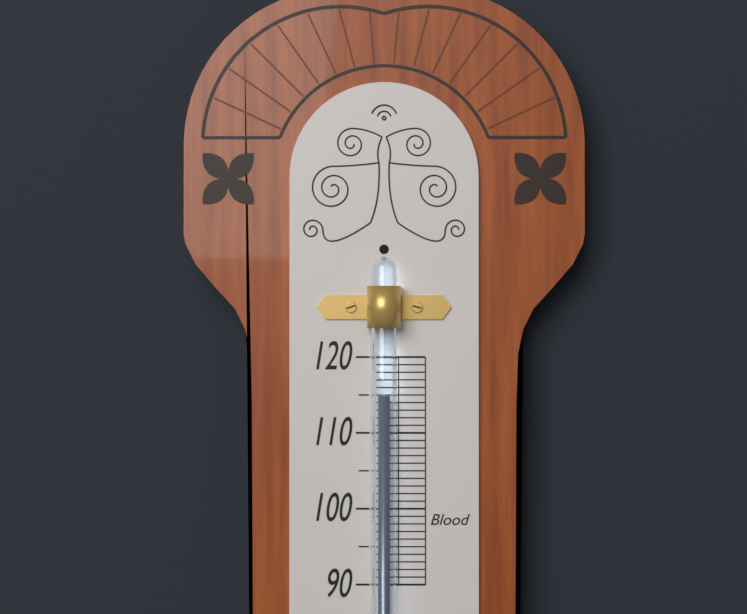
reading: 115 (no unit)
